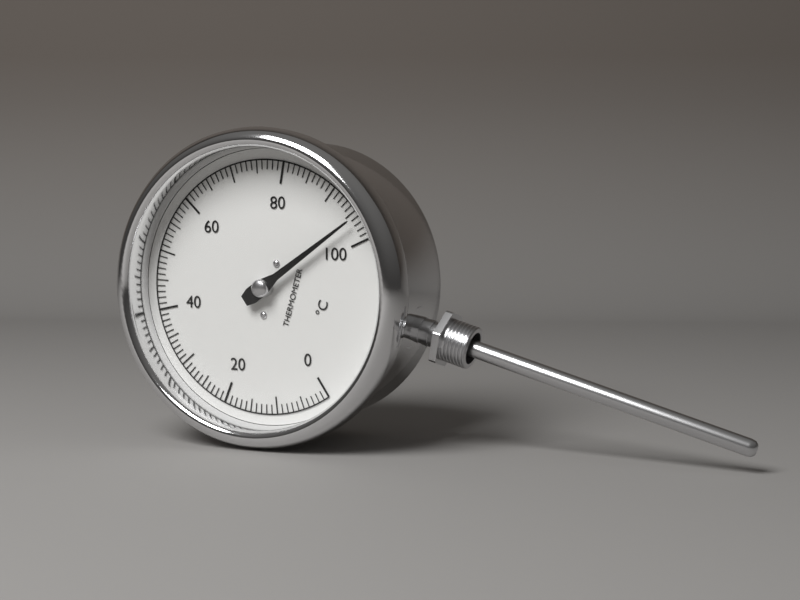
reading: 96 °C
